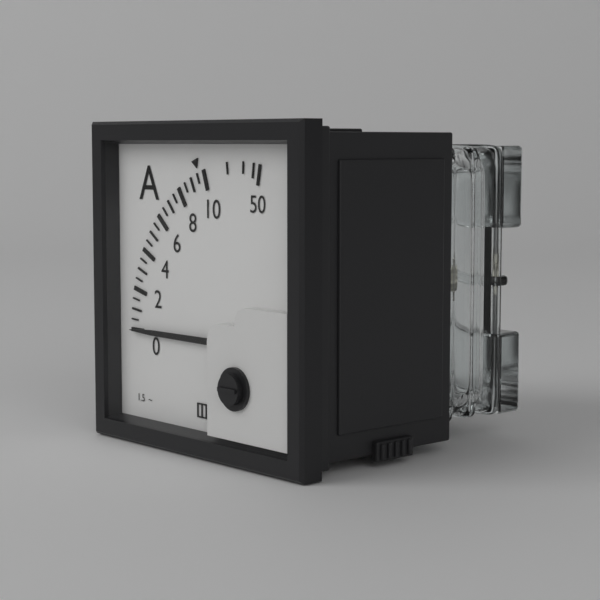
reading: 0.0 A
